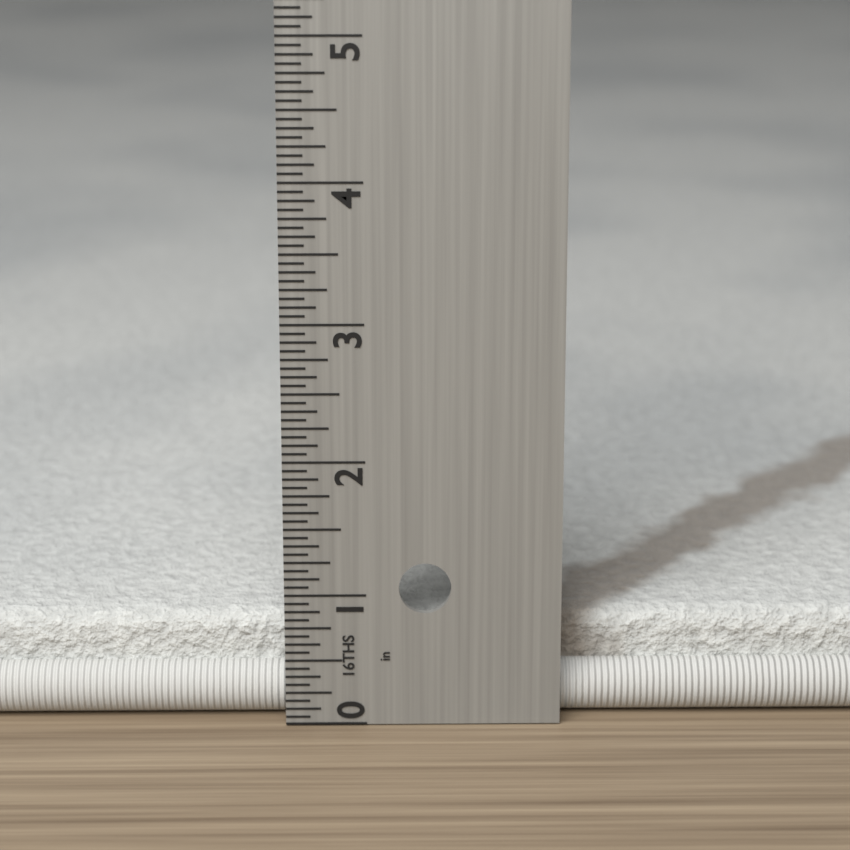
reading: 0.7500 in
